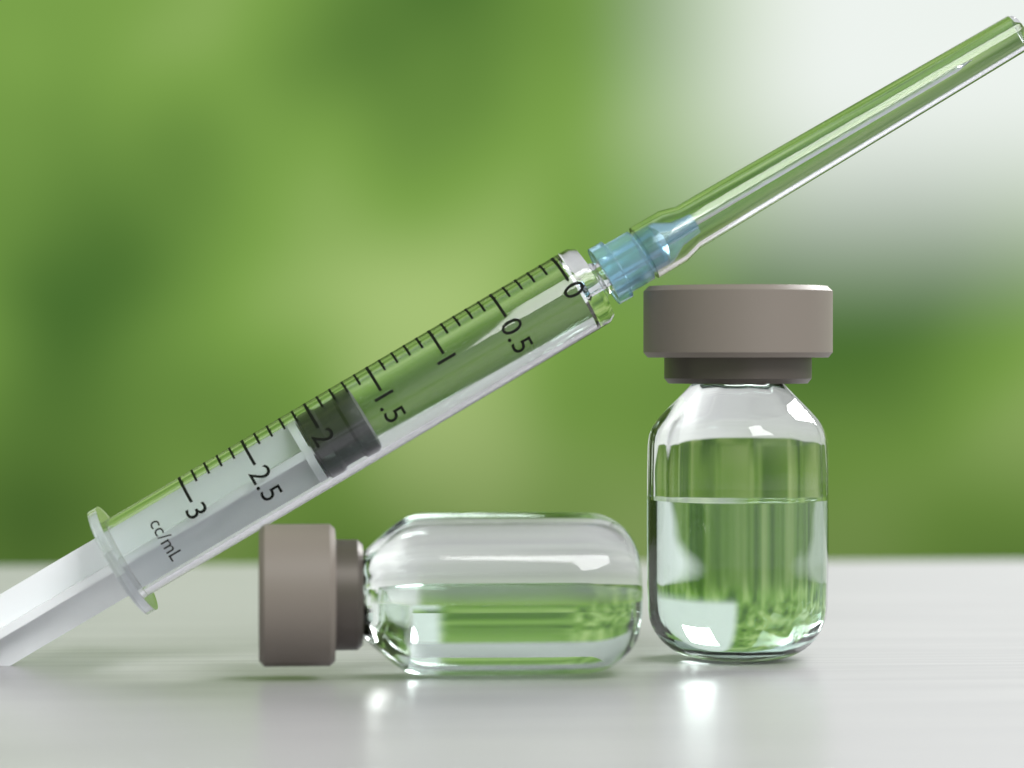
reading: 1.7 mL
